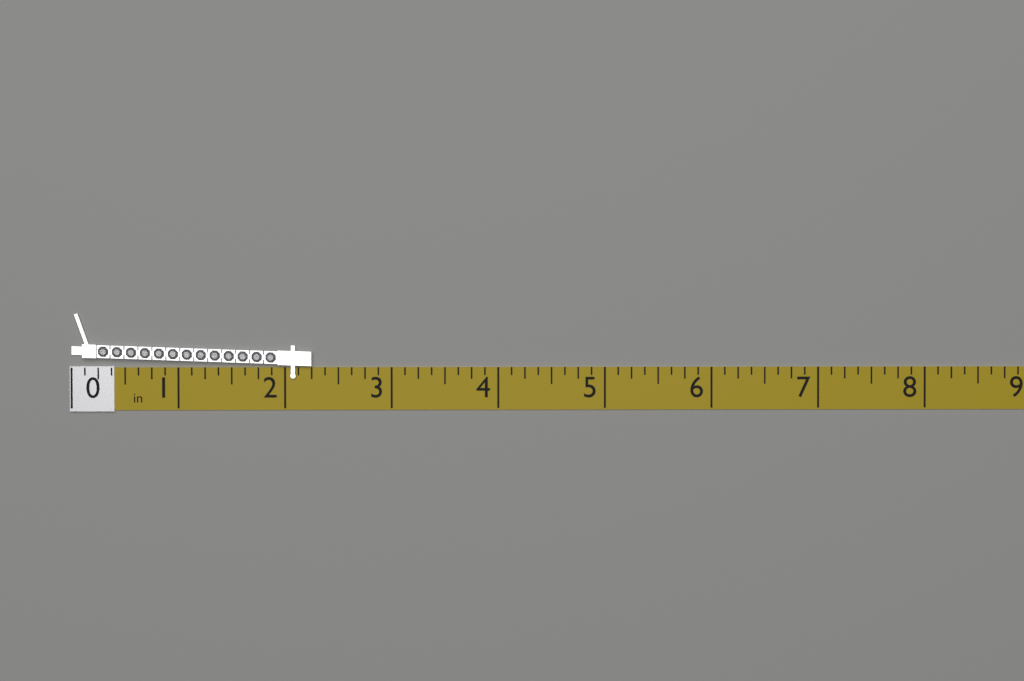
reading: 2.250 in
